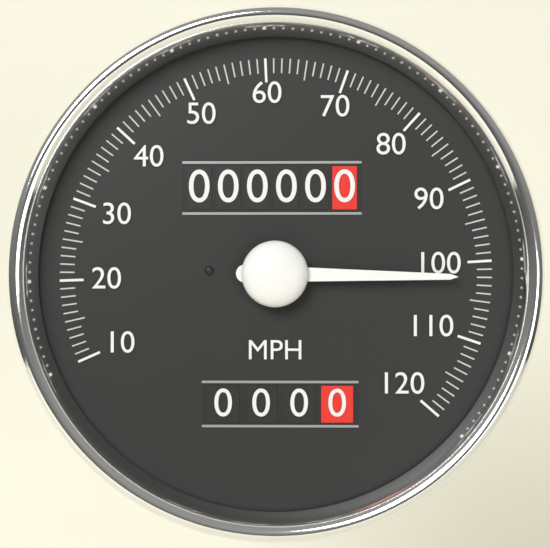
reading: 102 MPH
